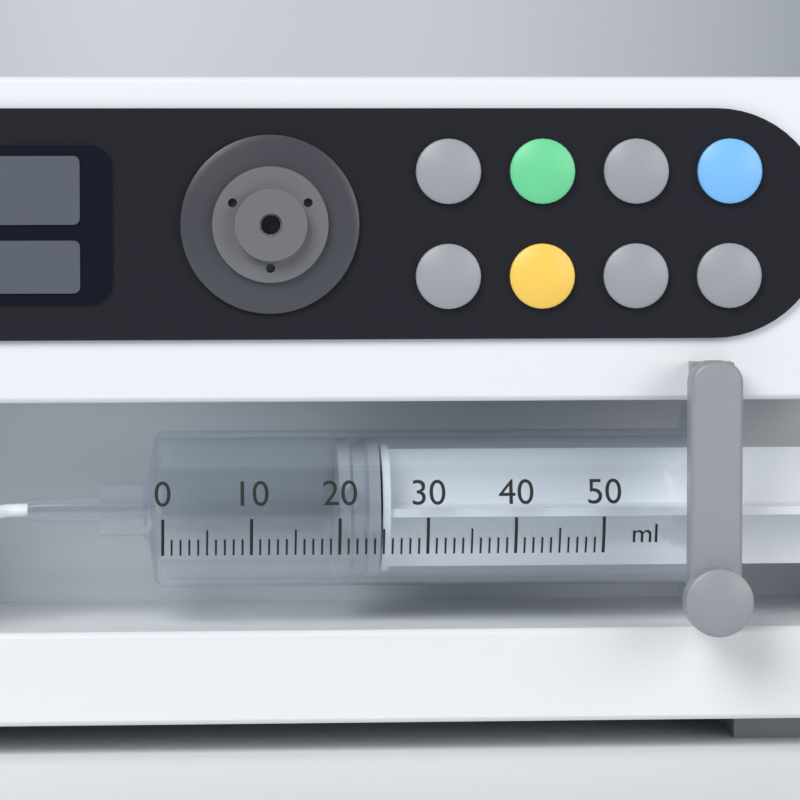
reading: 20 ml
